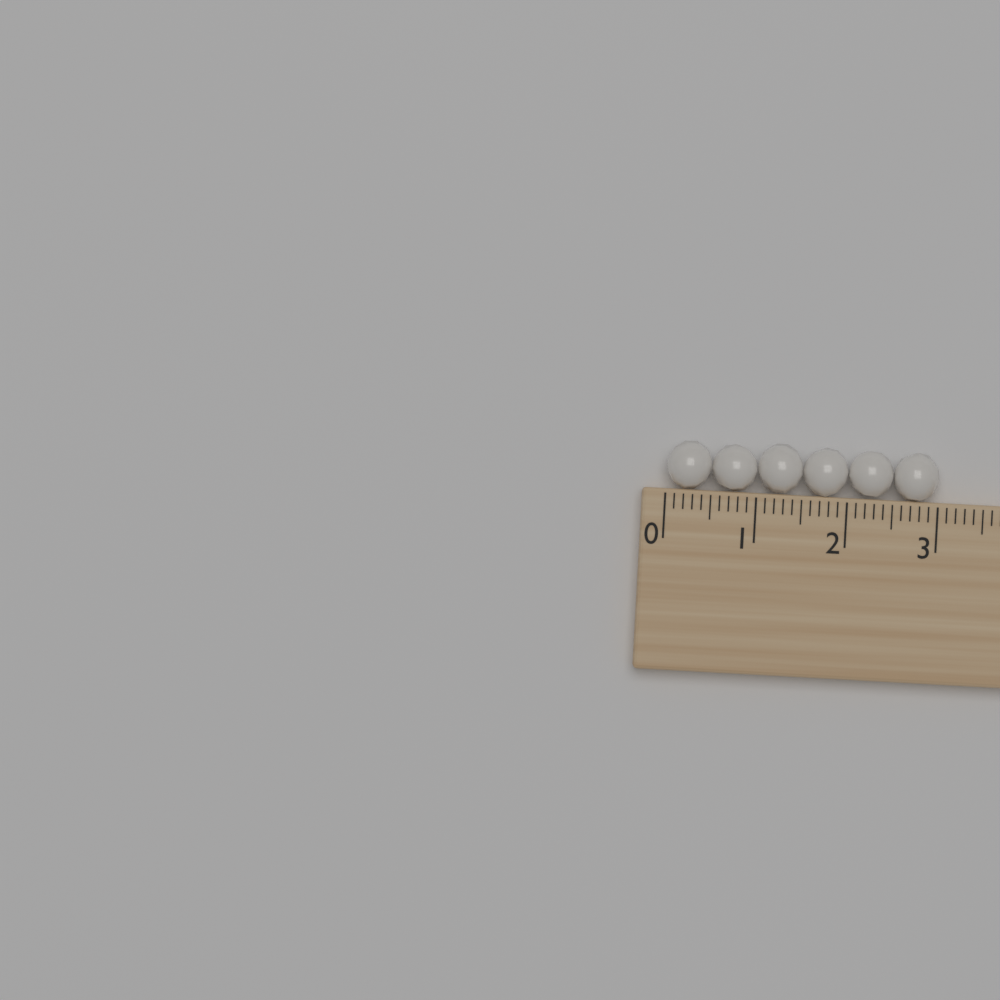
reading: 3.0 (no unit)
